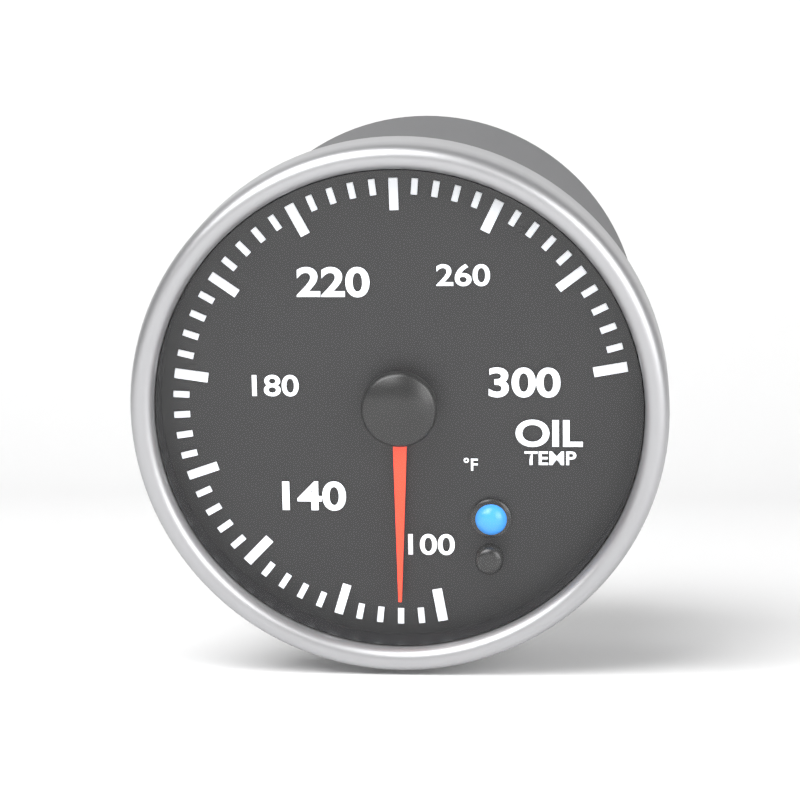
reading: 108 °F
